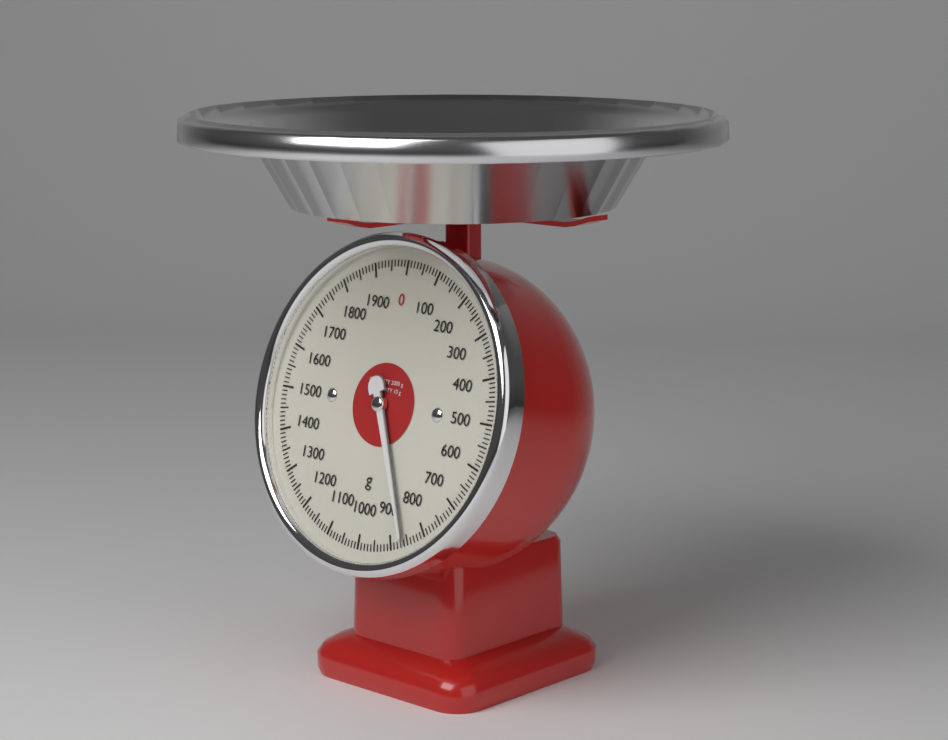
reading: 860 g
